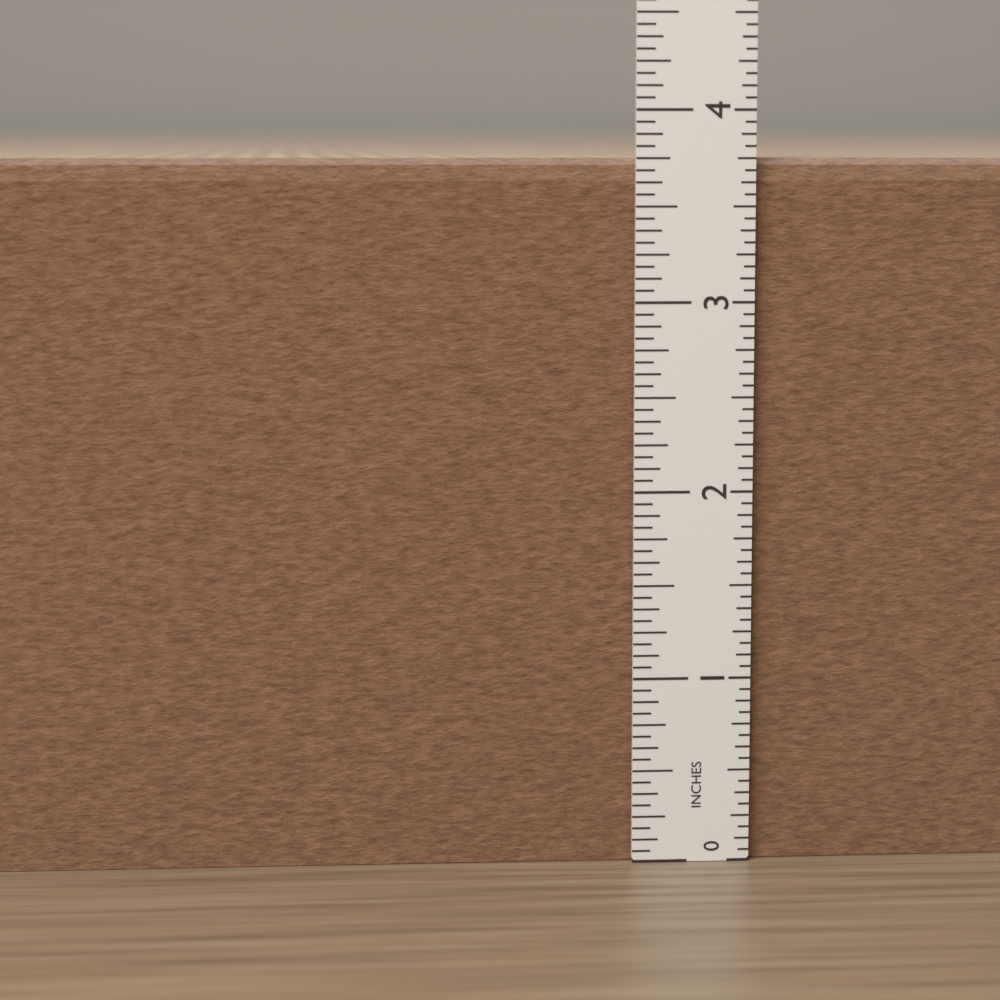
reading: 3.7500 in
